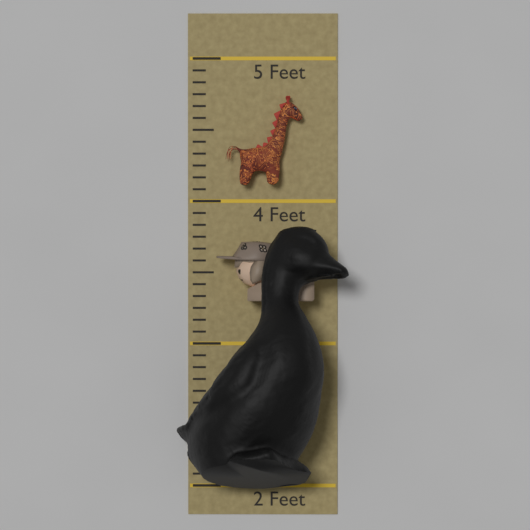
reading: 3.833333 Feet
